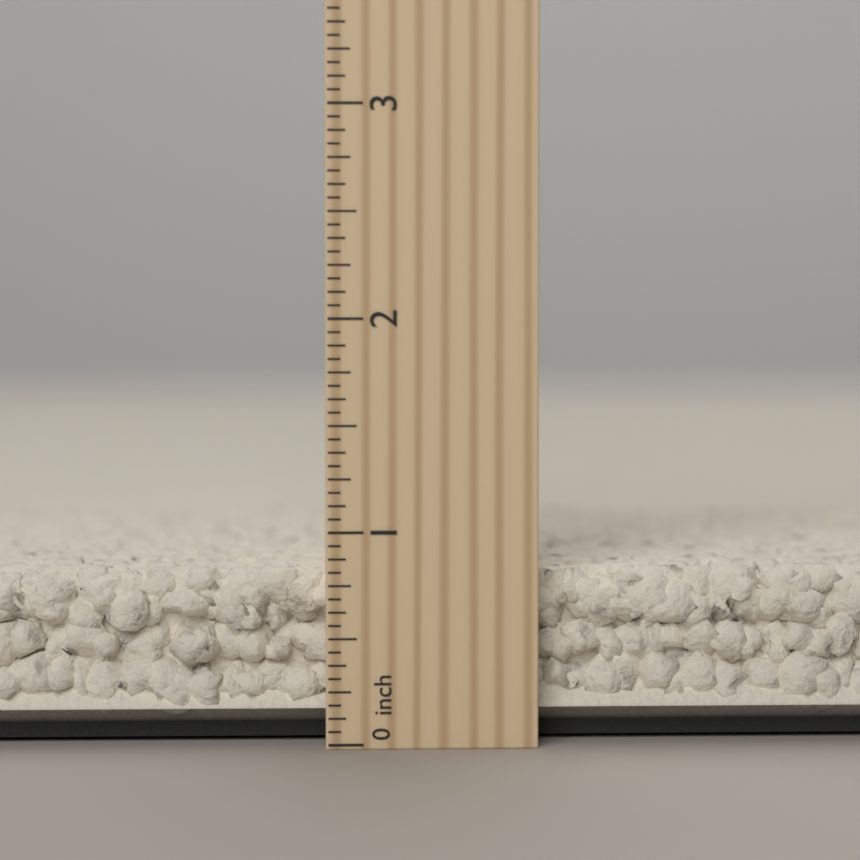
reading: 0.8125 inch
